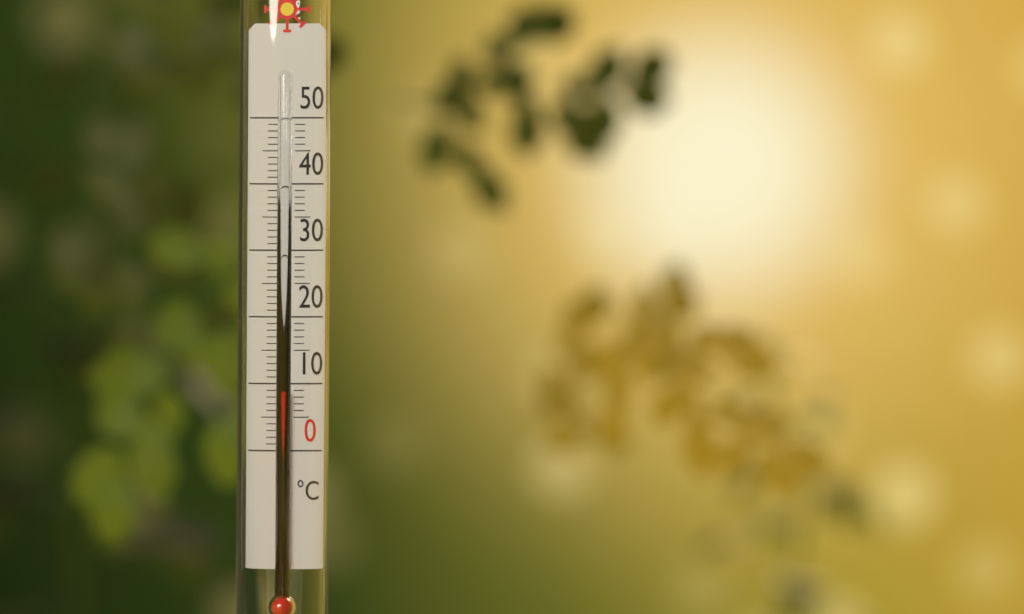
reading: 9 °C
